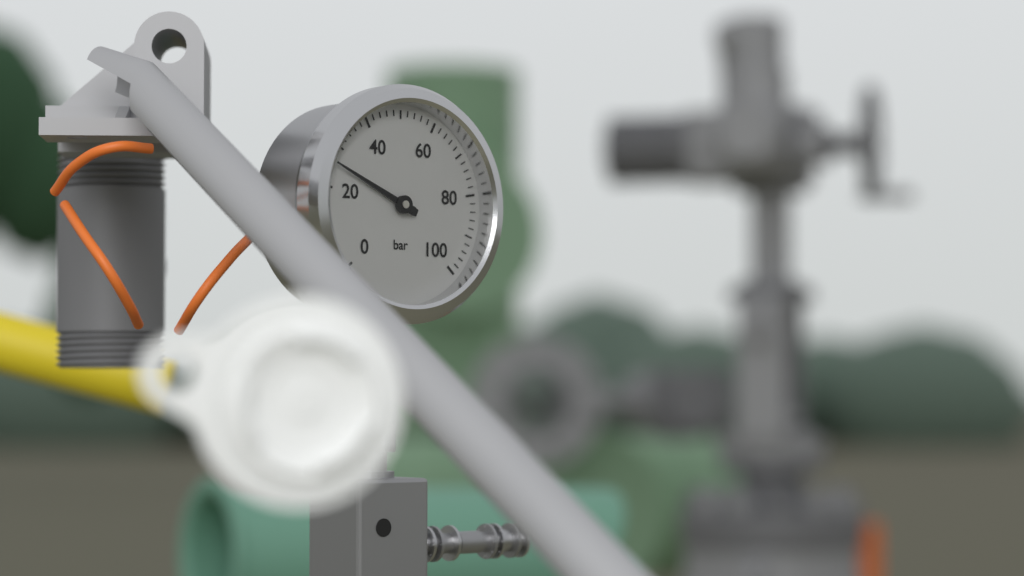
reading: 26 bar
